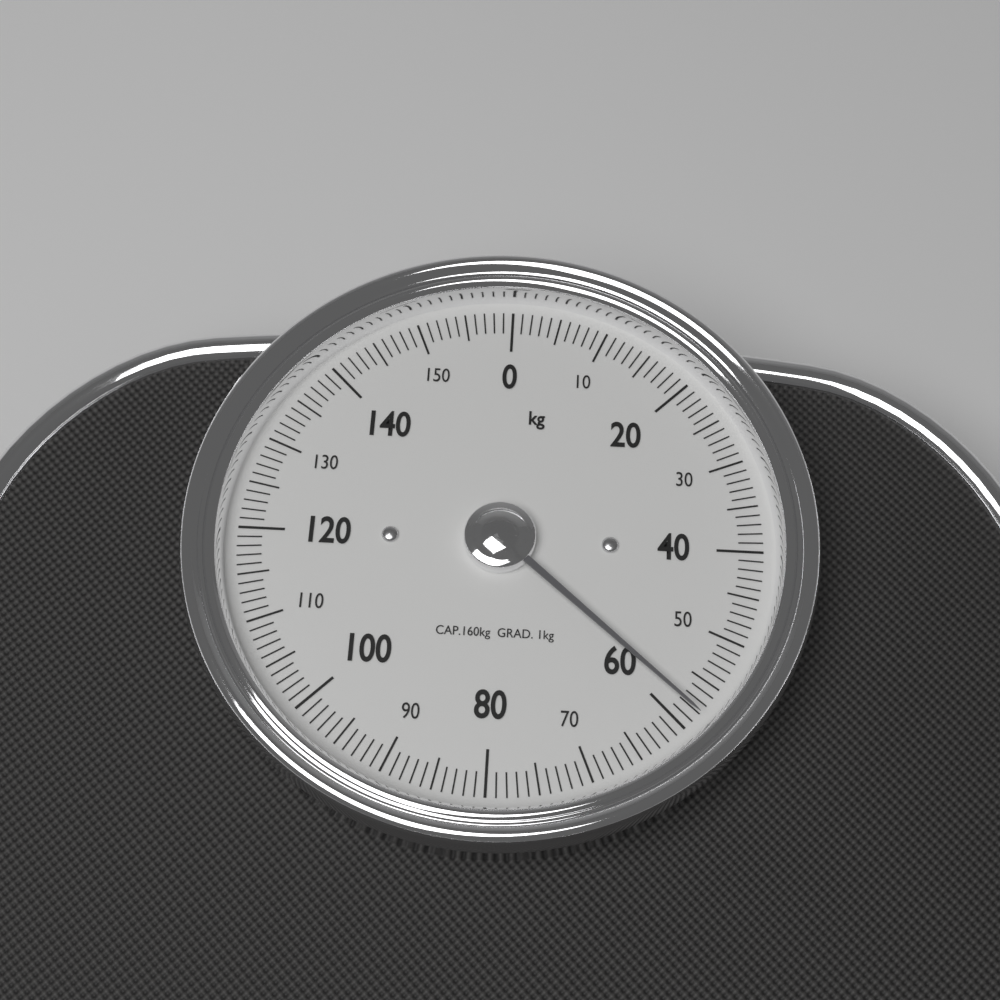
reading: 58 kg
